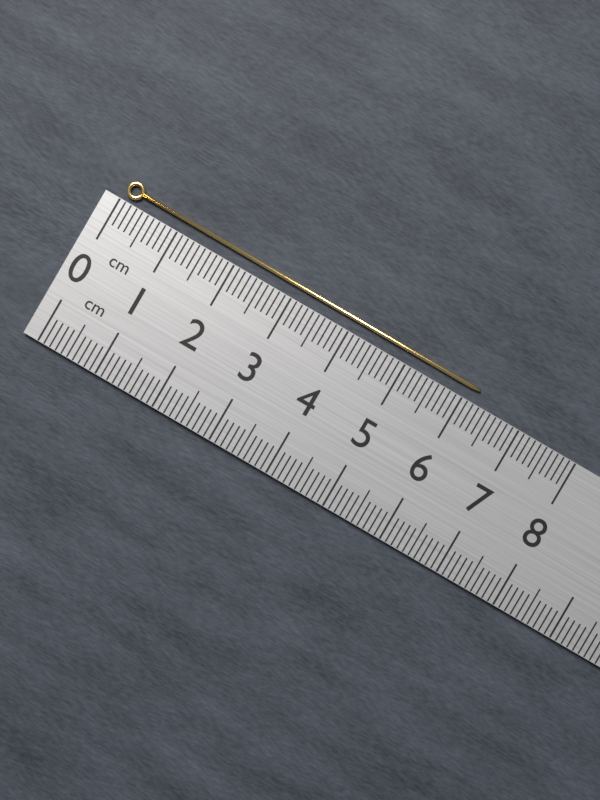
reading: 6.2 cm
